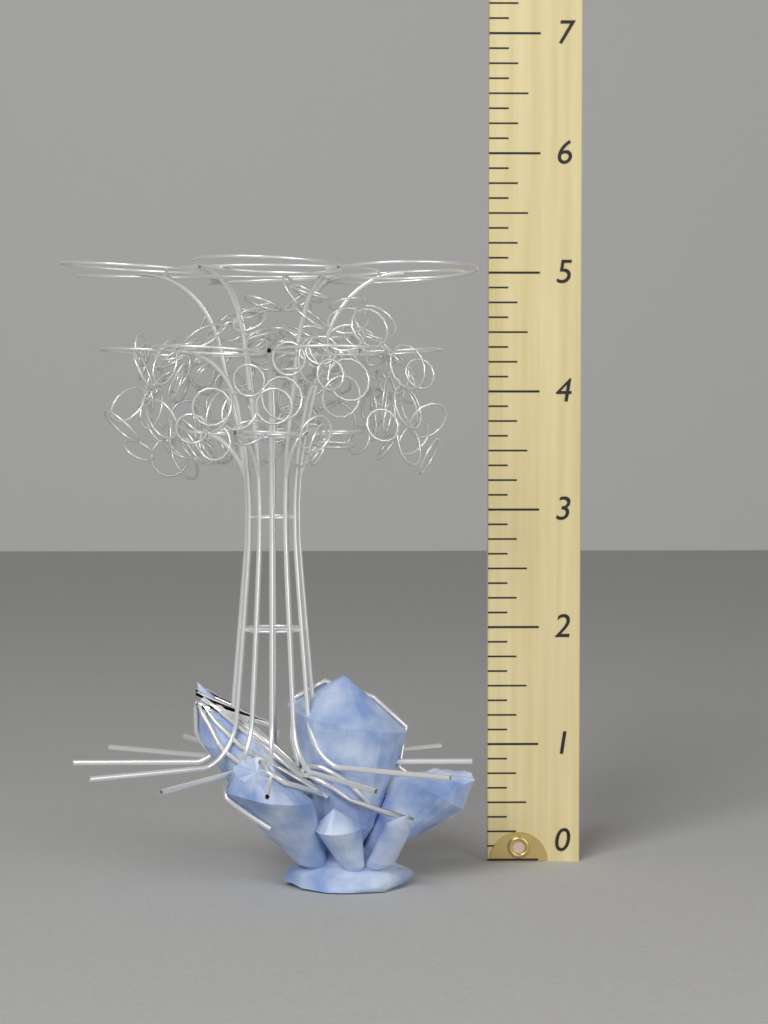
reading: 5.000 (no unit)
